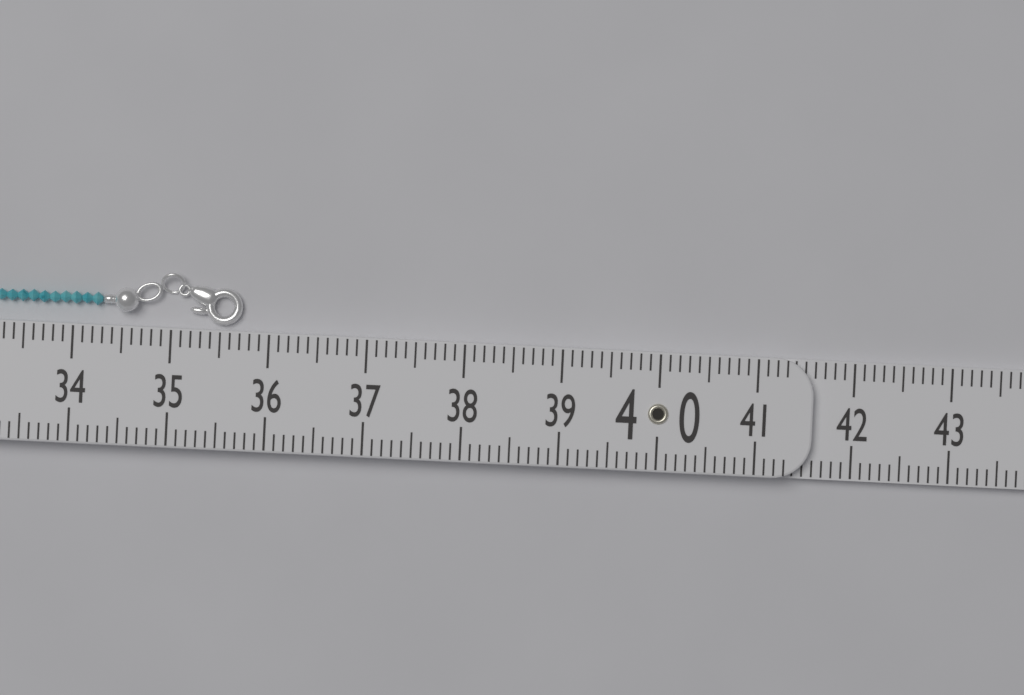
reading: 35.7 (no unit)
